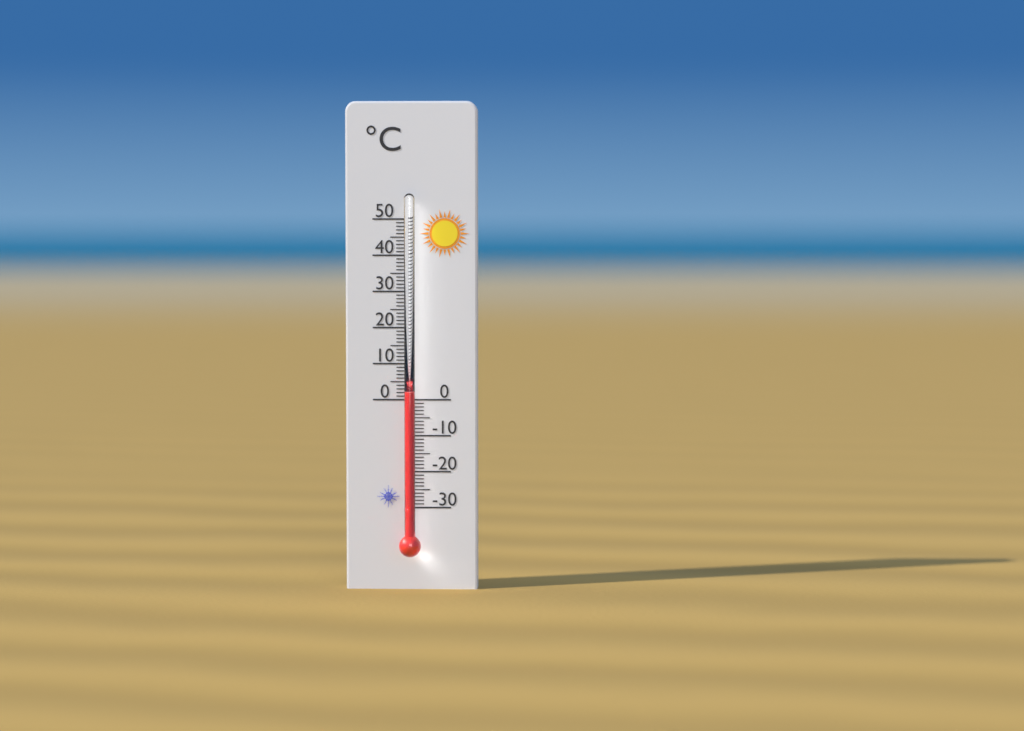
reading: 2 °C
